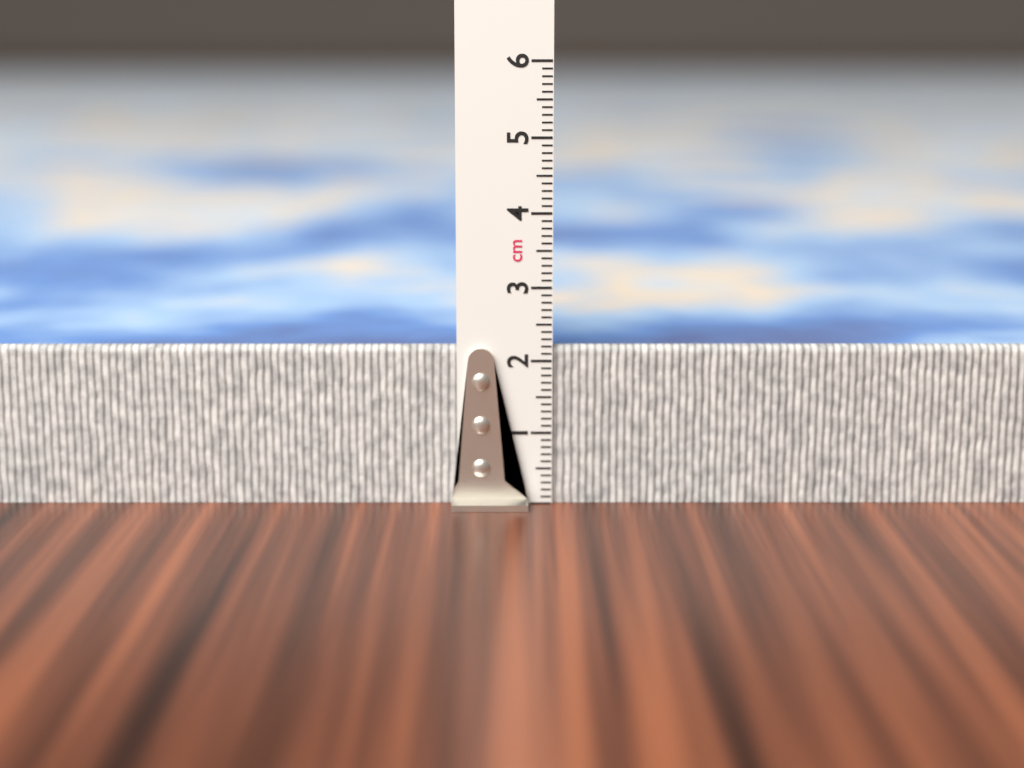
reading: 2.2 cm
